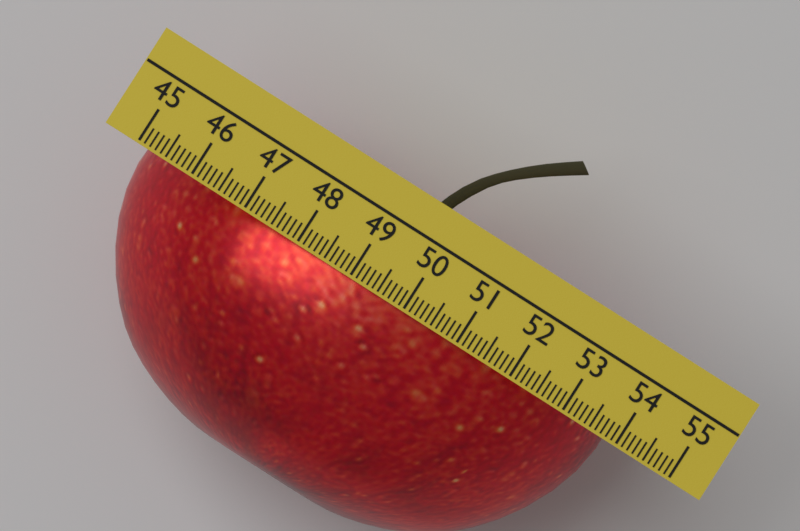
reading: 53.8 (no unit)
